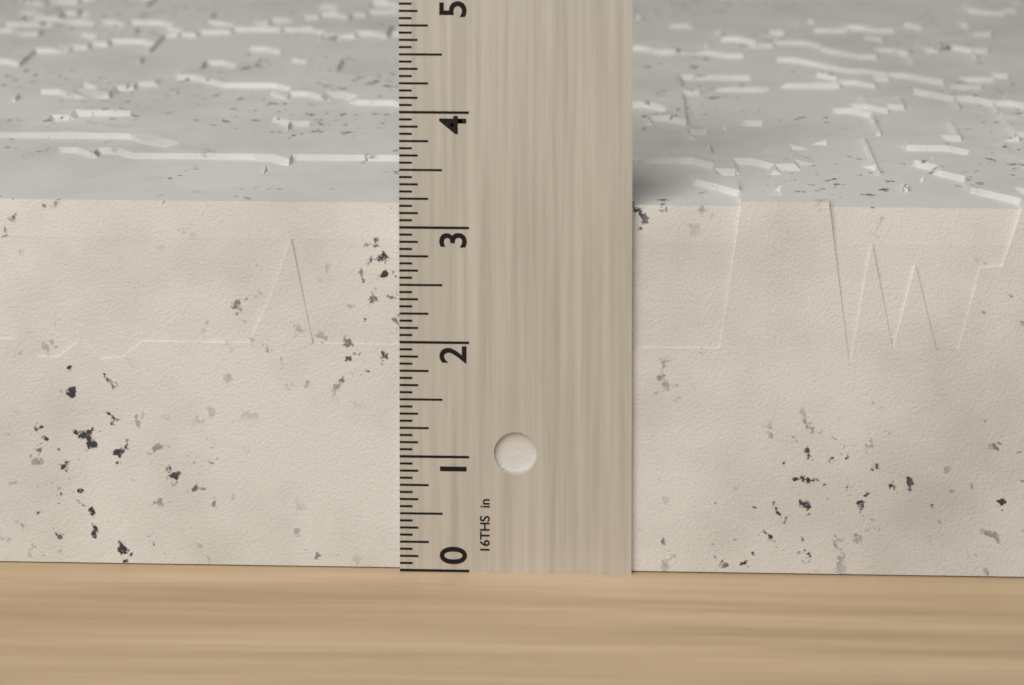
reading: 3.2500 in
